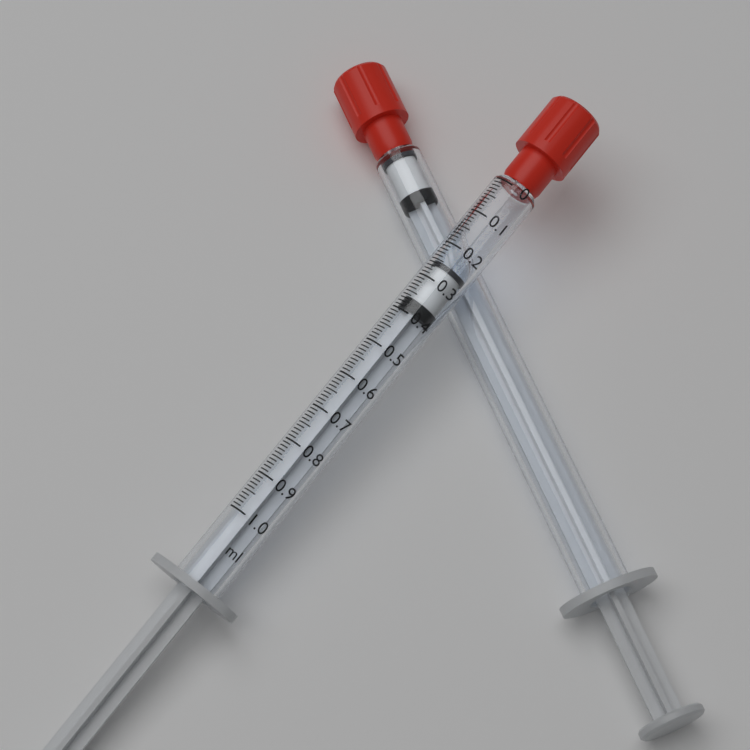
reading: 0.25 ml
